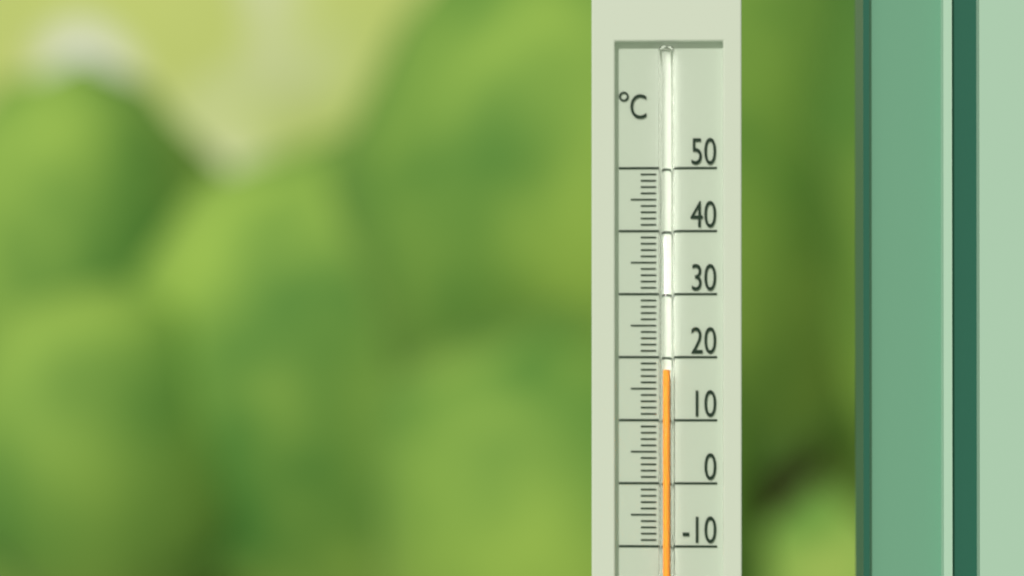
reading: 18 °C
